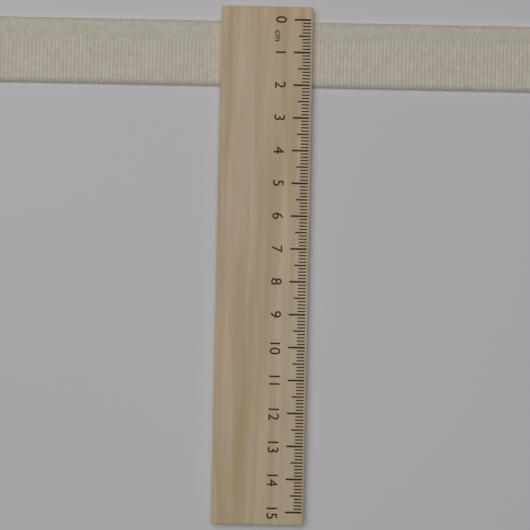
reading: 2.0 cm
